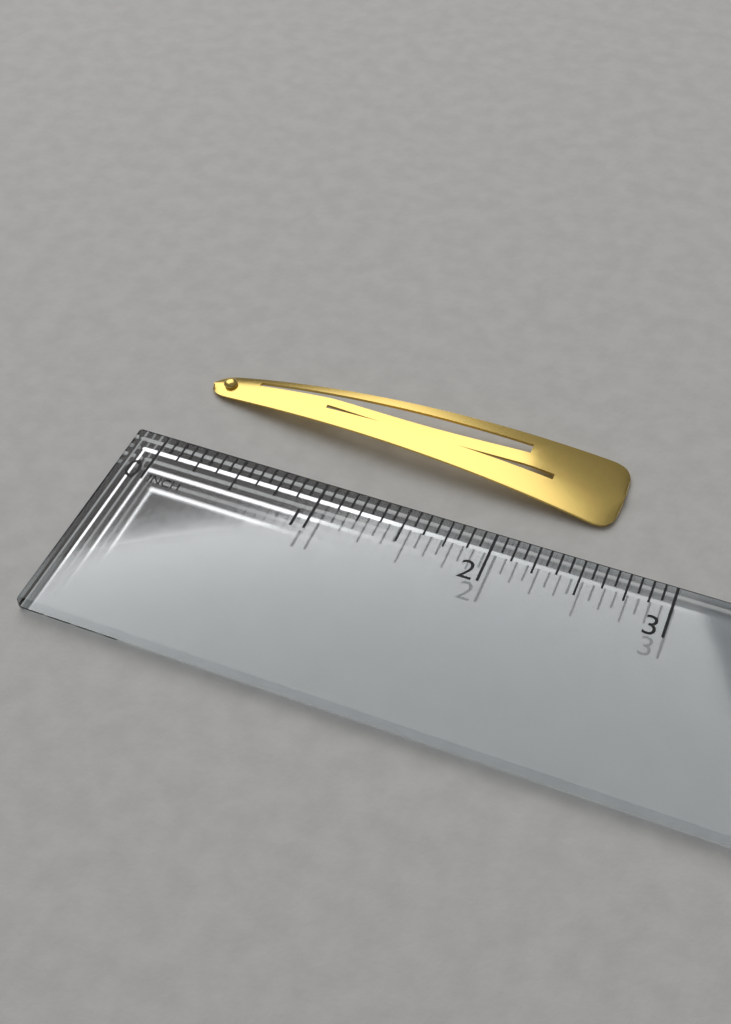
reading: 2.5625 in
